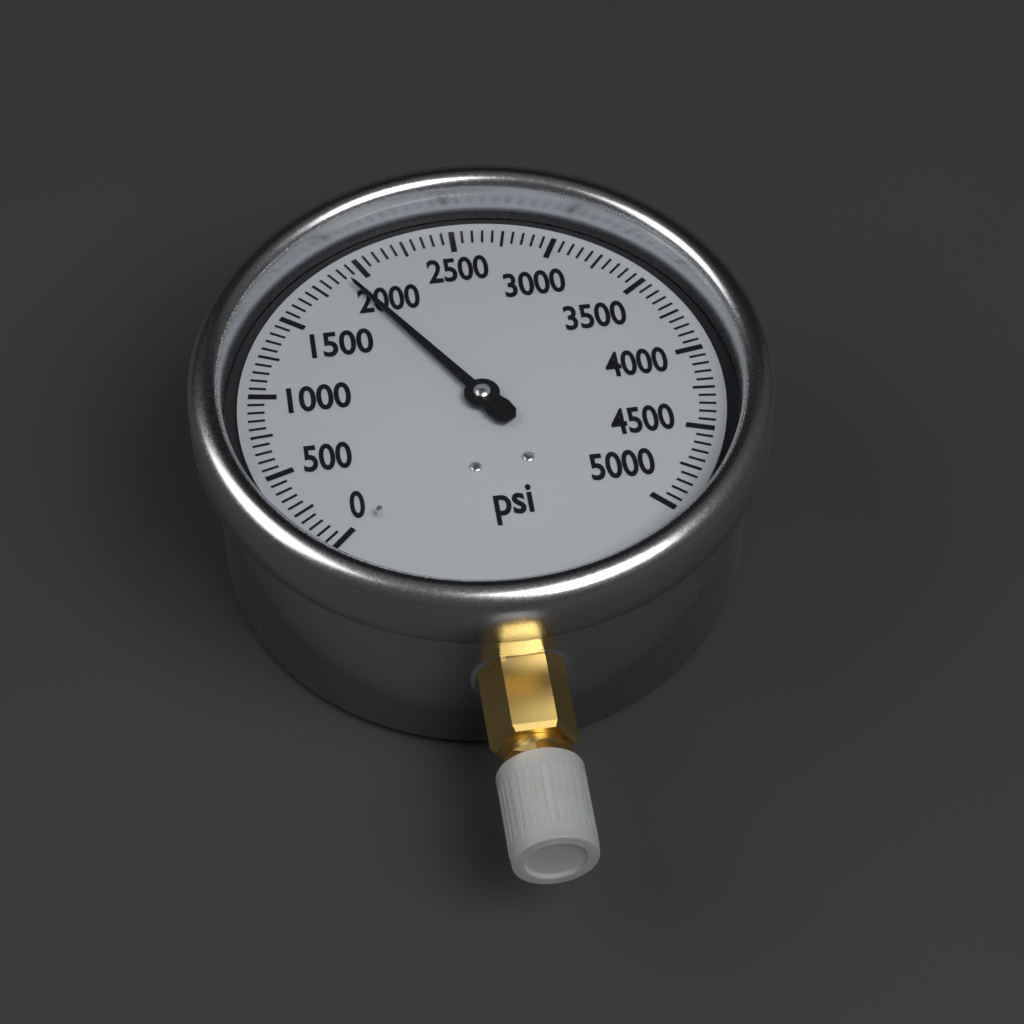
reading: 1900 psi
